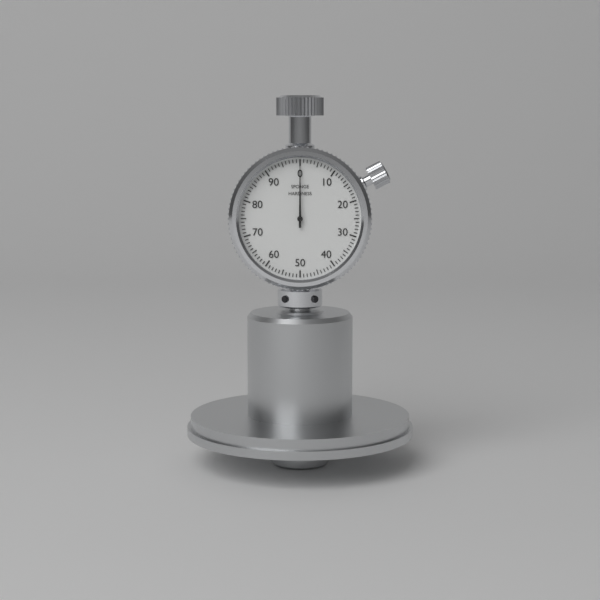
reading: 0 (no unit)
